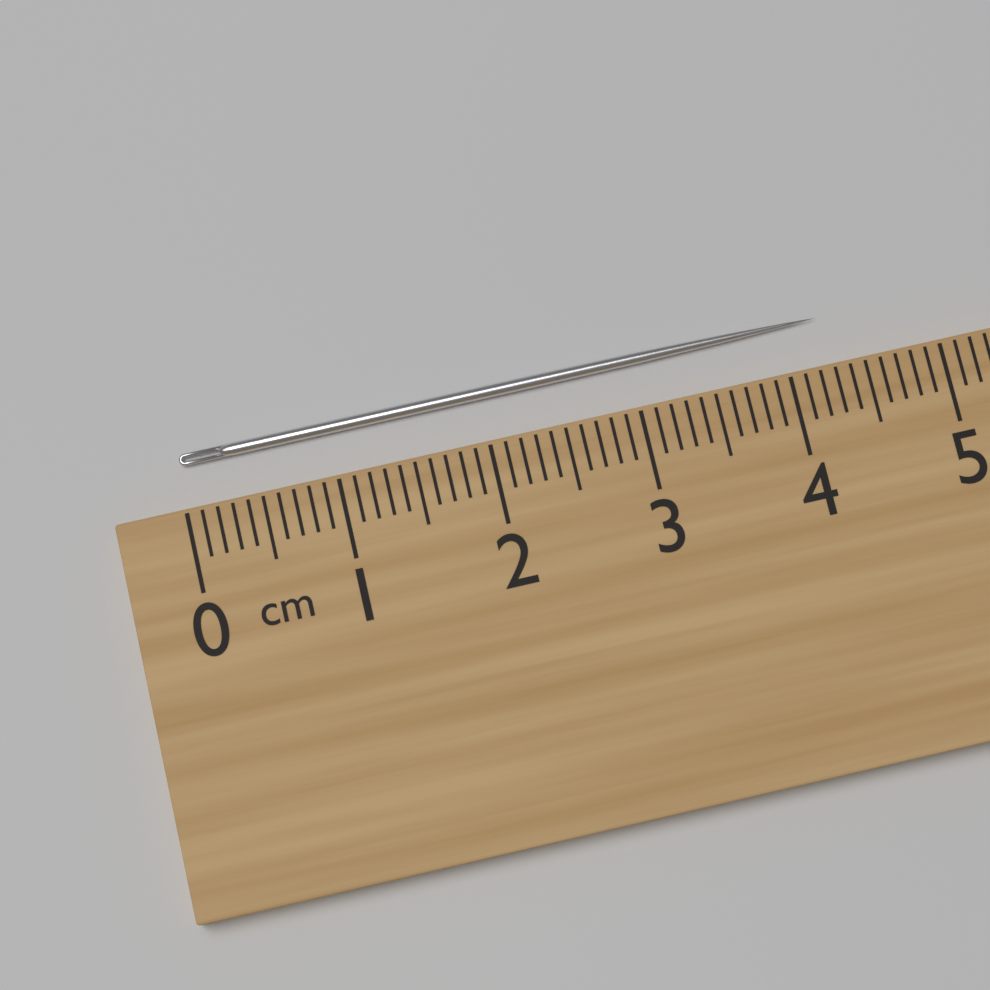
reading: 4.3 cm
